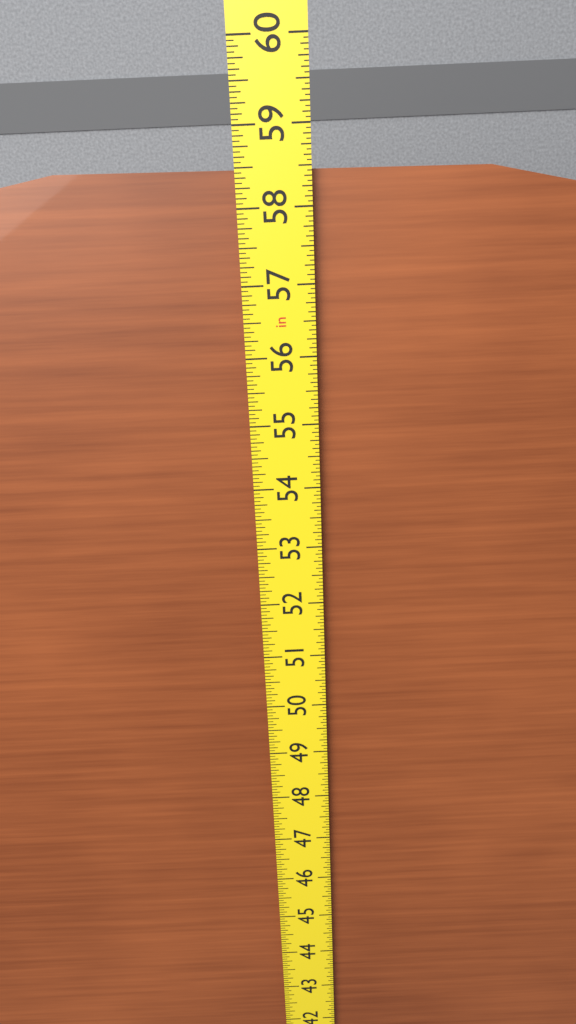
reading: 58.5000 in
